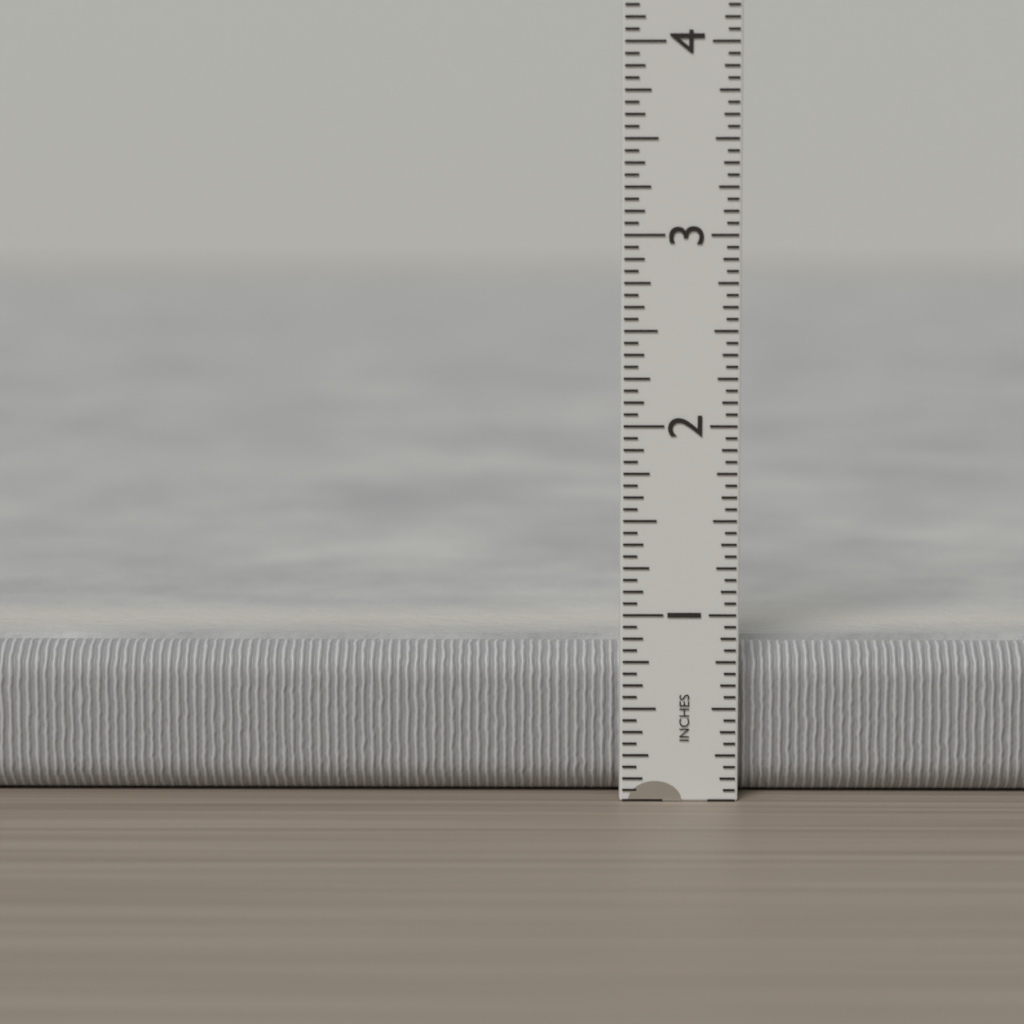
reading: 0.8125 in
